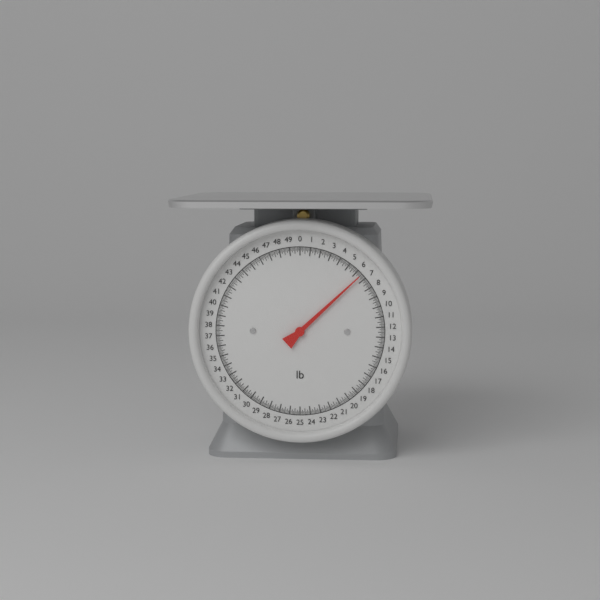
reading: 6.500 lb
